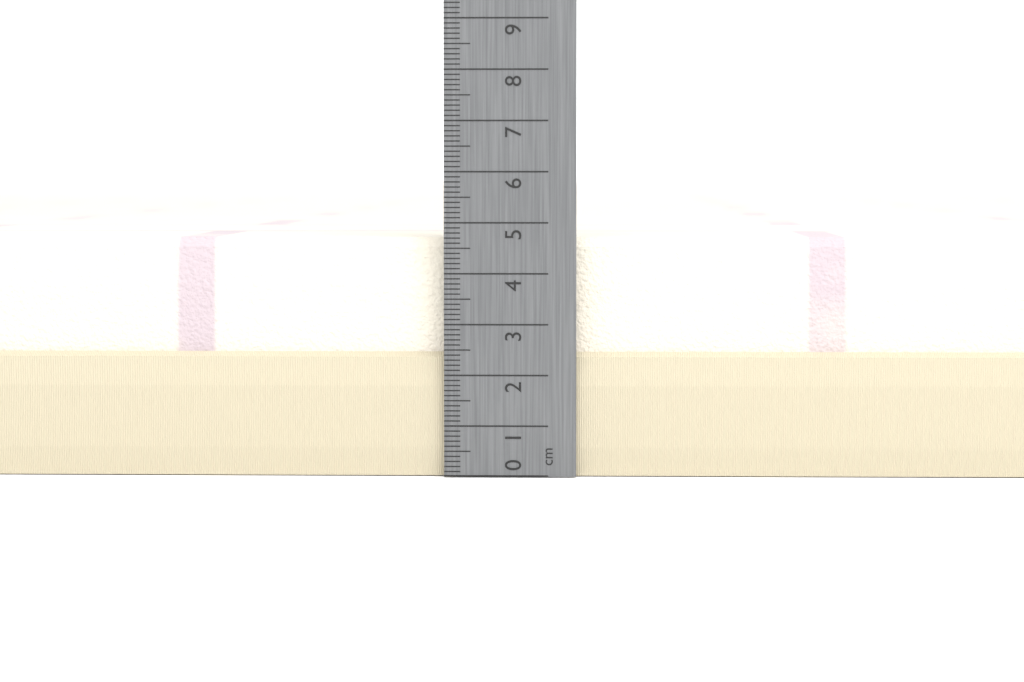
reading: 4.7 cm
